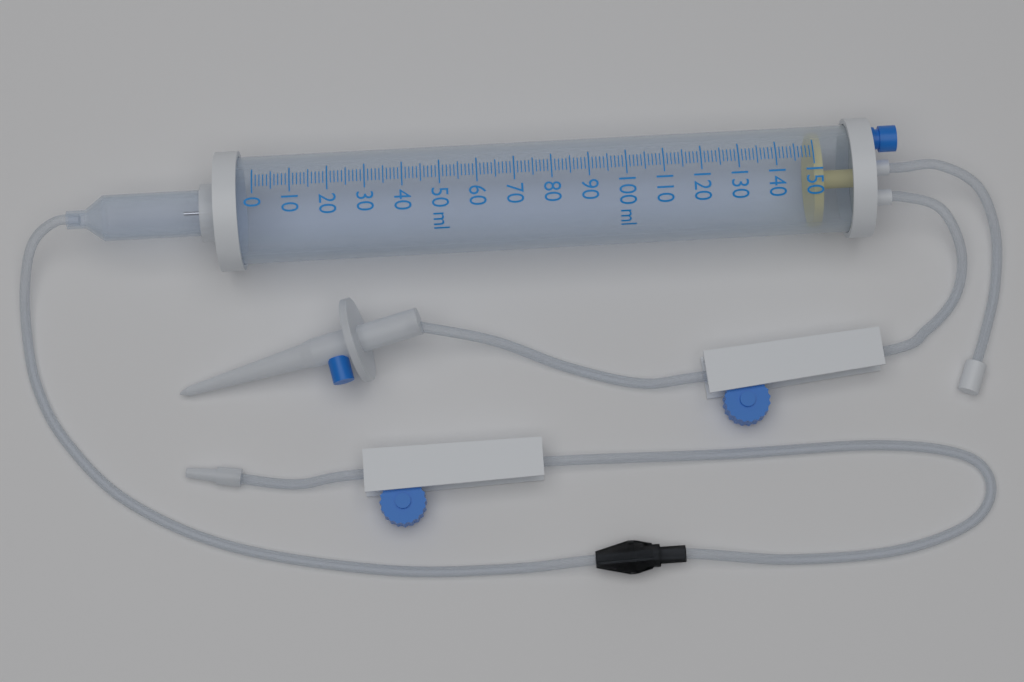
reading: 150 ml
